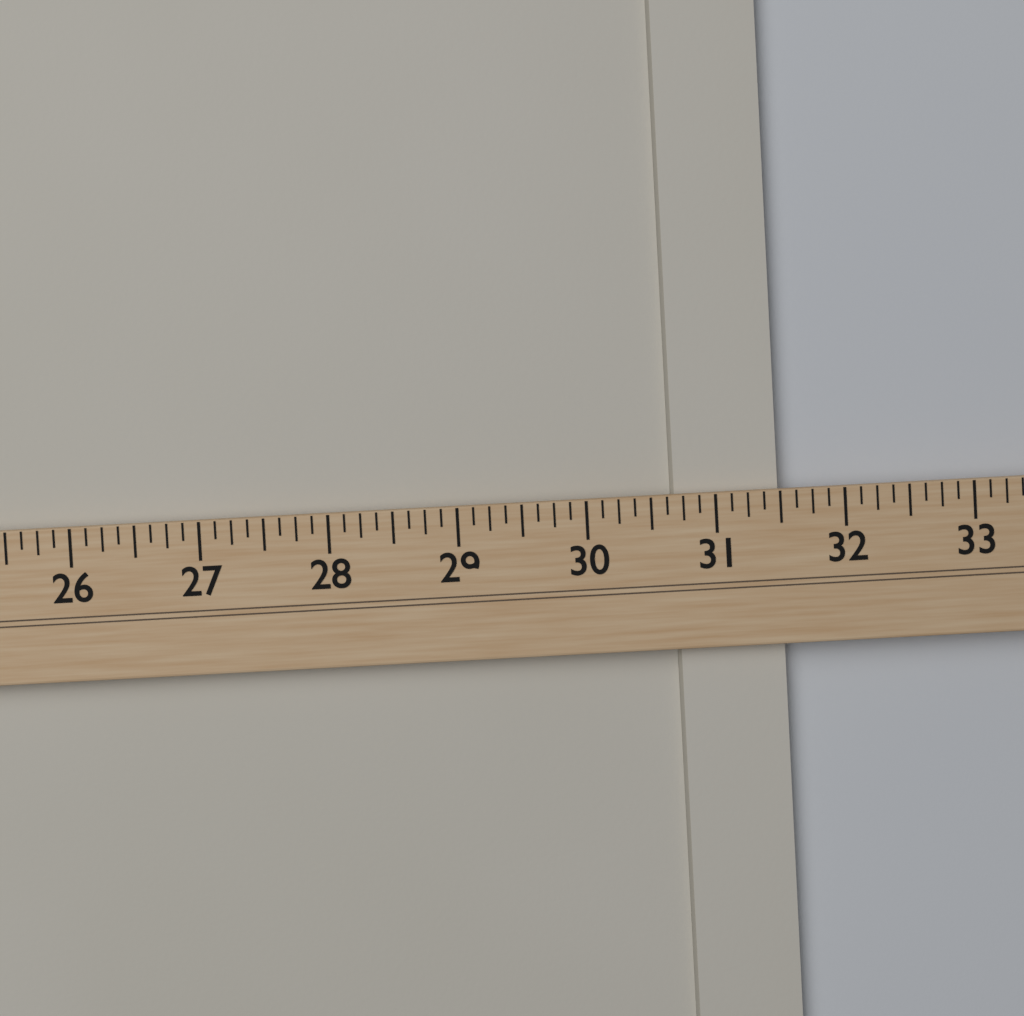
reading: 31.500 (no unit)
